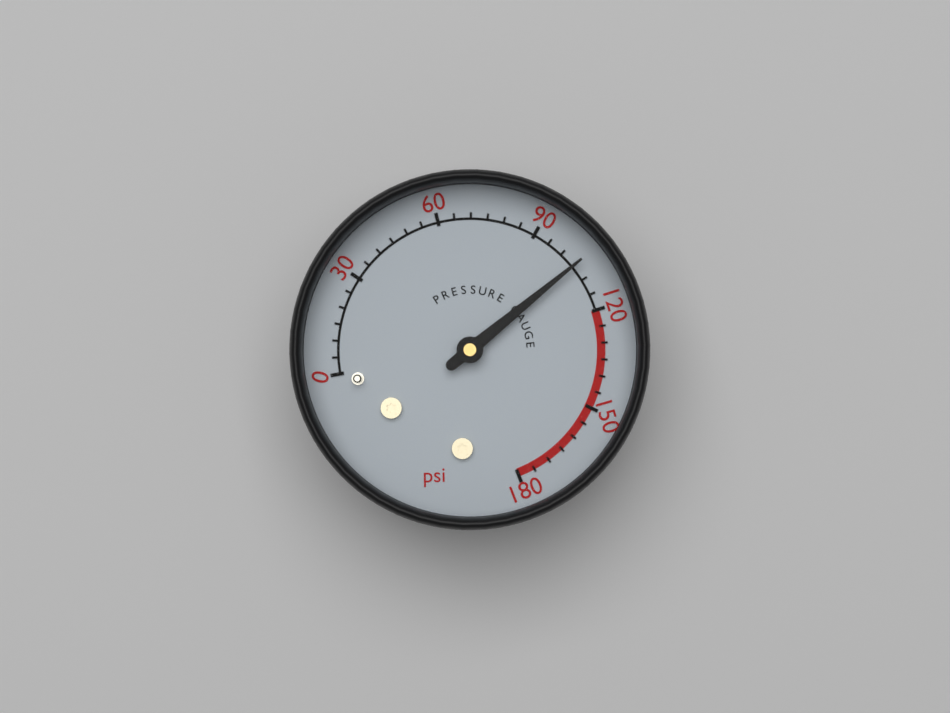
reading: 105 psi
